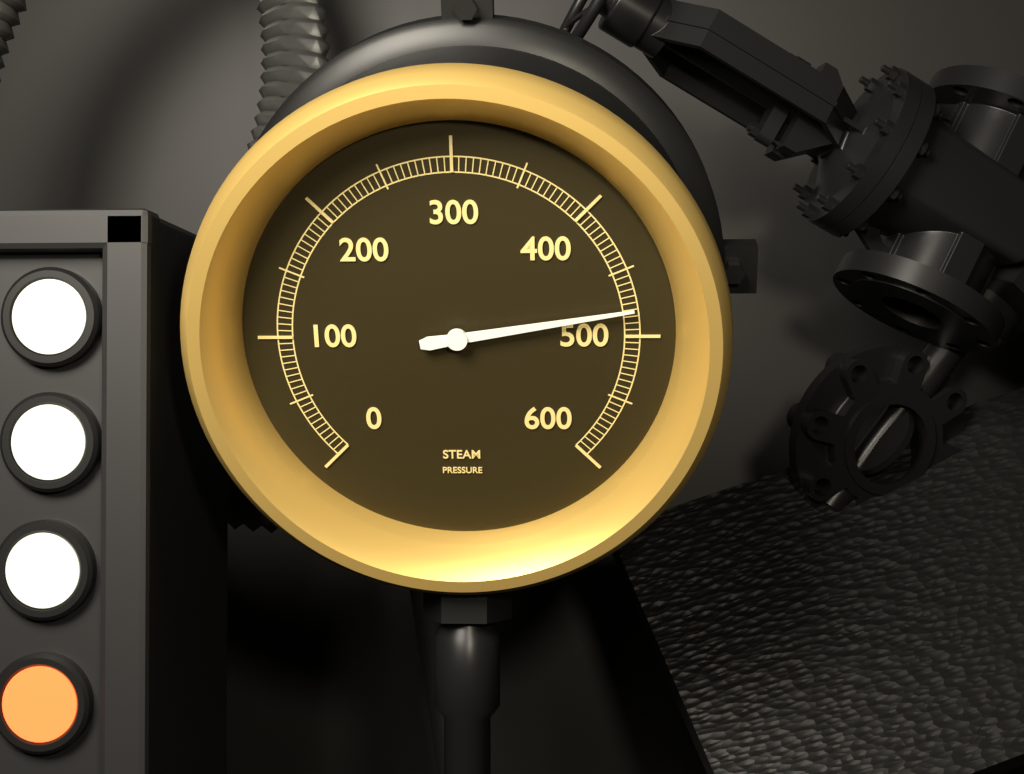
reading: 480 (no unit)
